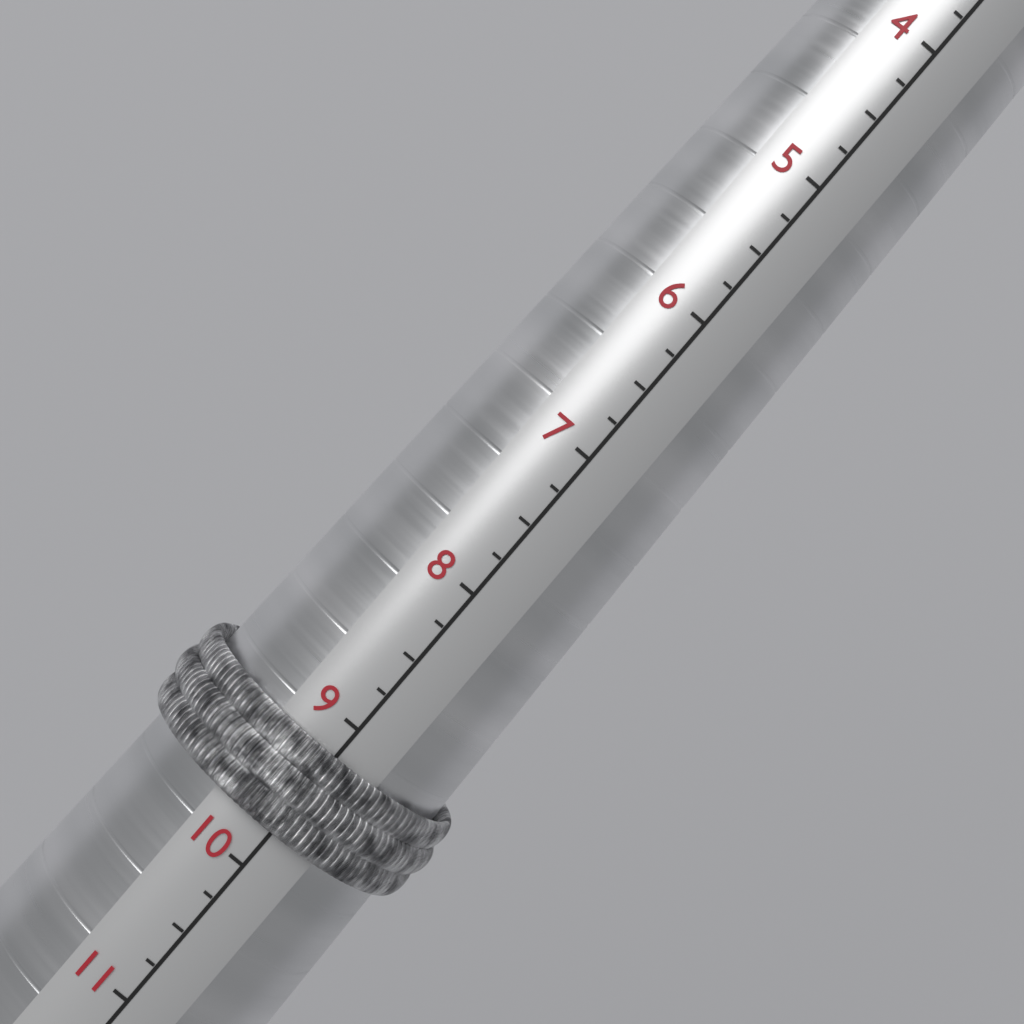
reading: 9.75 (no unit)
